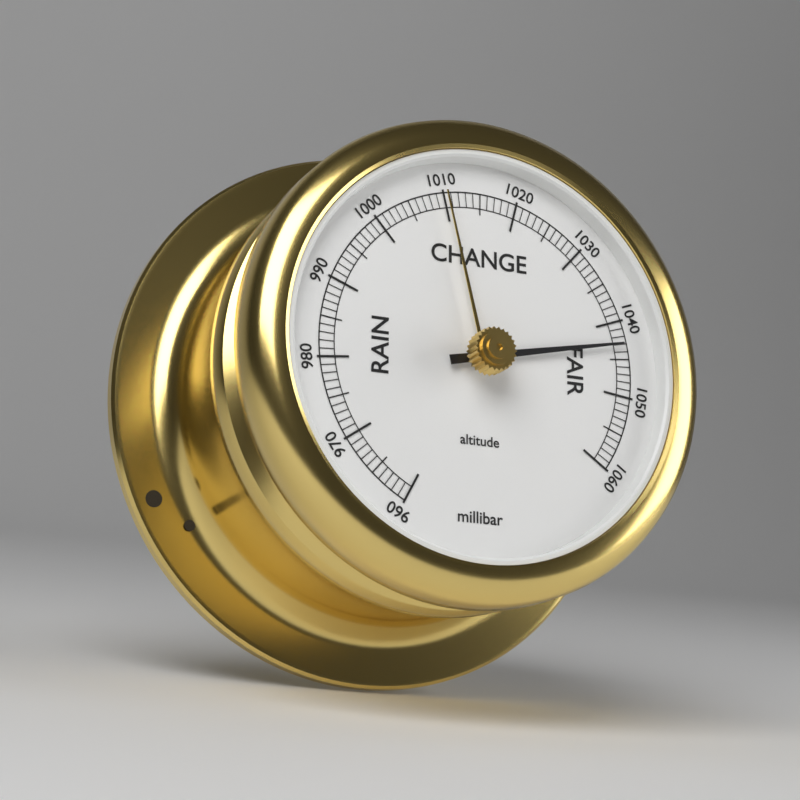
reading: 1043 millibar
